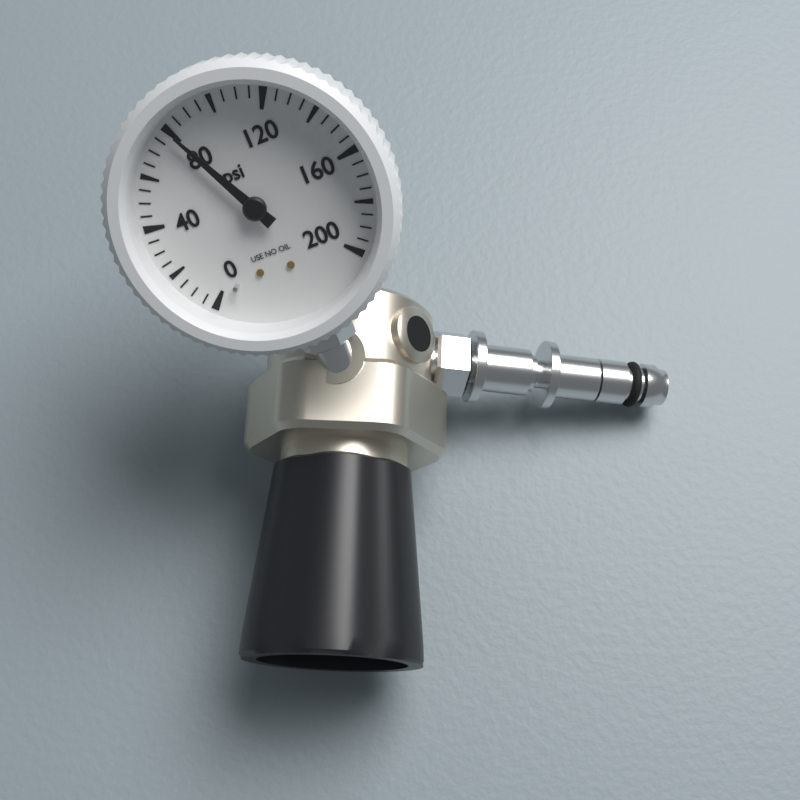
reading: 80 psi
